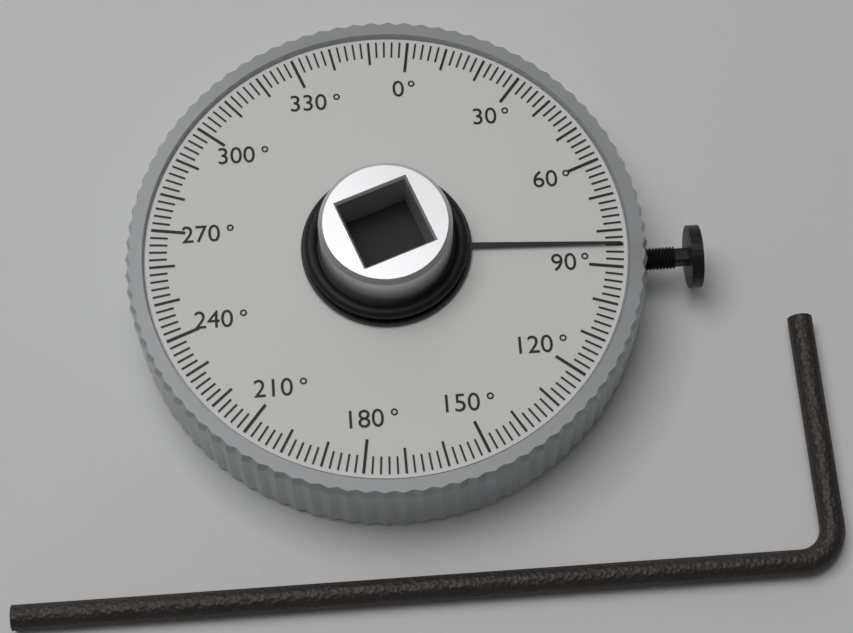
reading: 84 °
